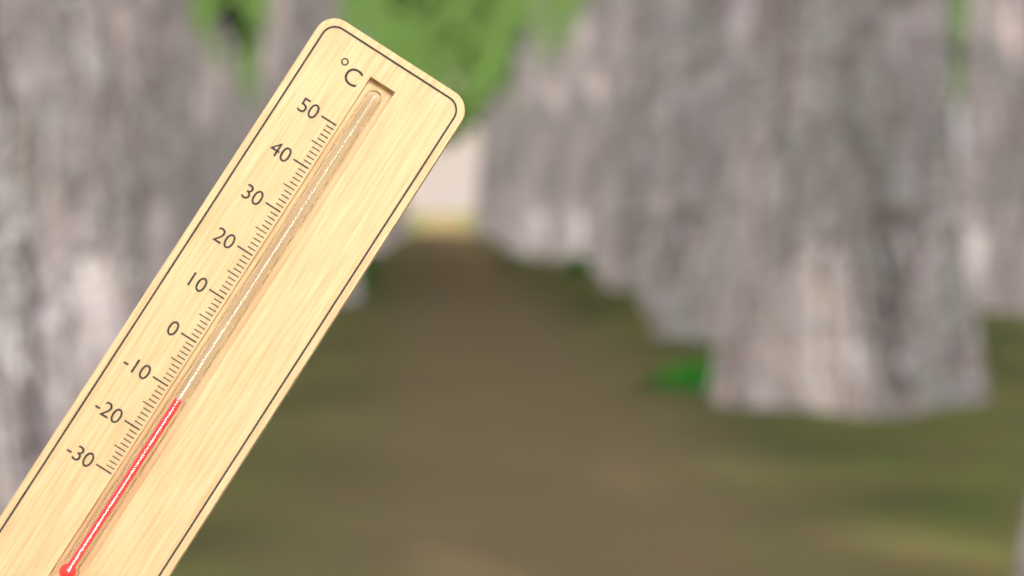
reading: -11 °C
